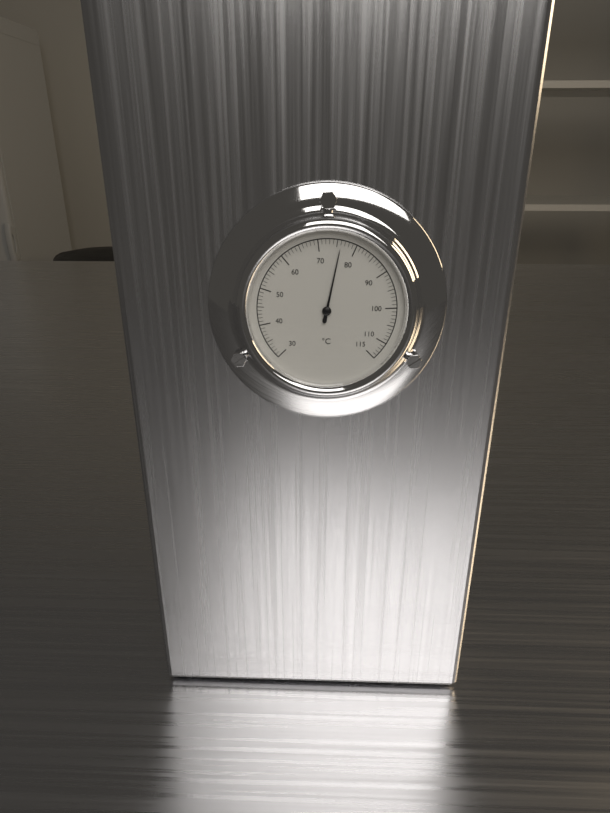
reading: 76 °C
